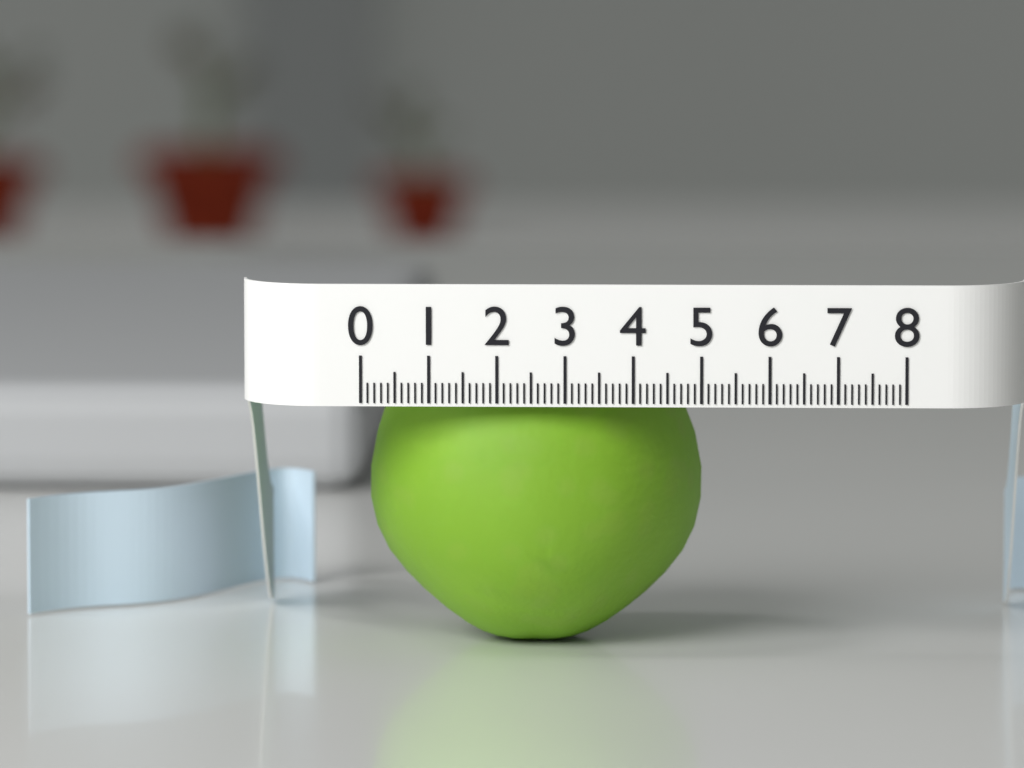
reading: 5.0 (no unit)
